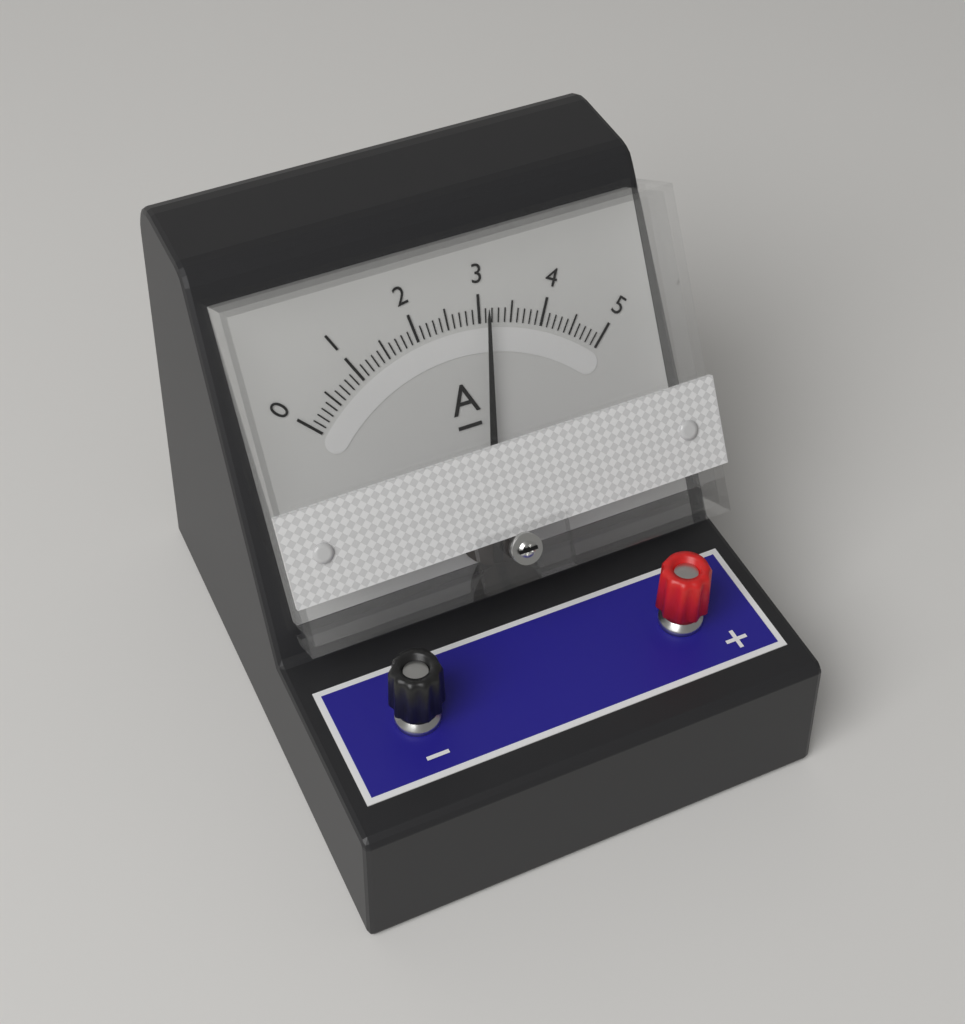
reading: 3.1 A
